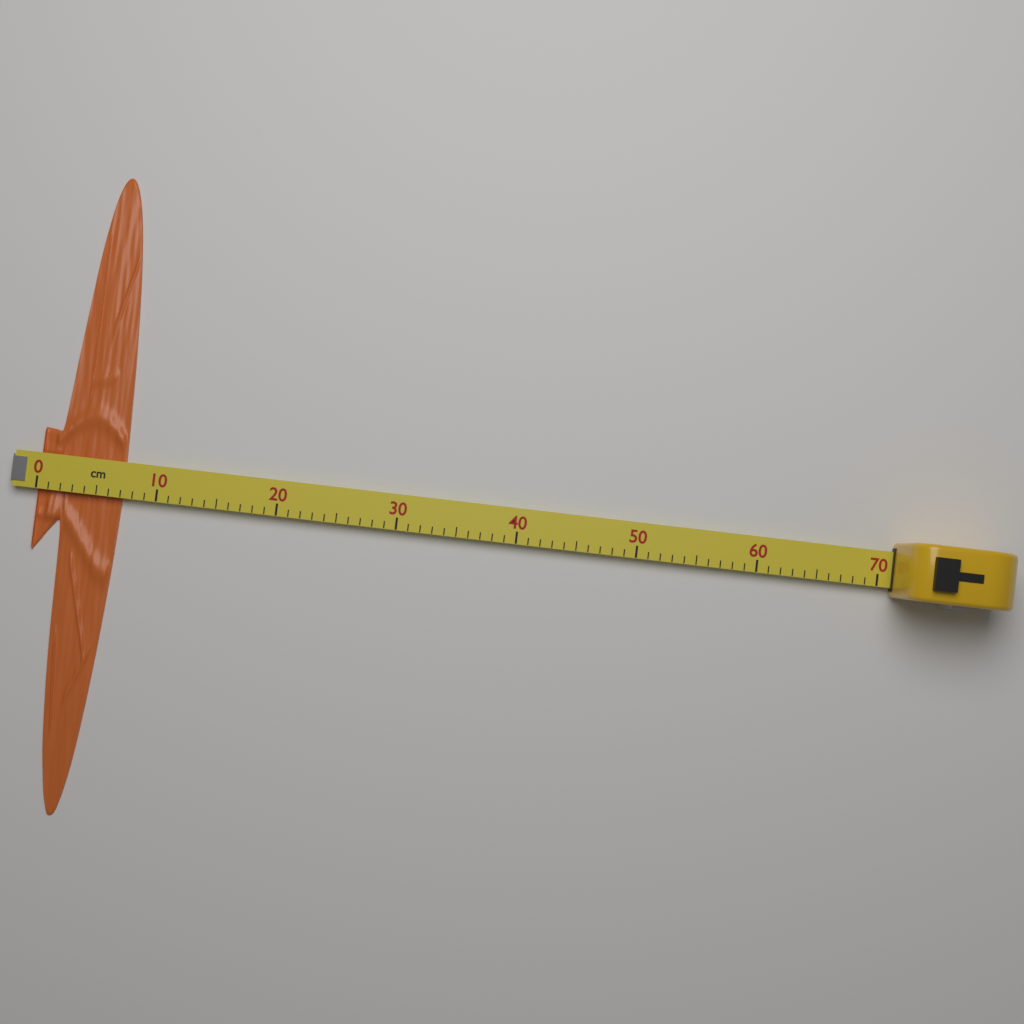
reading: 7 cm
